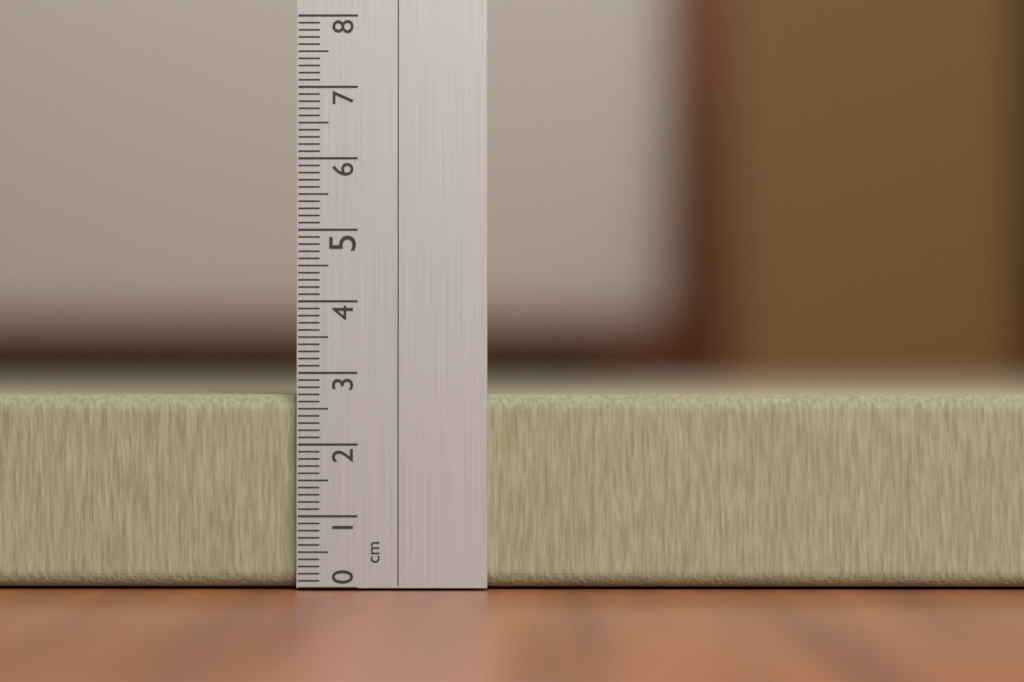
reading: 2.7 cm
